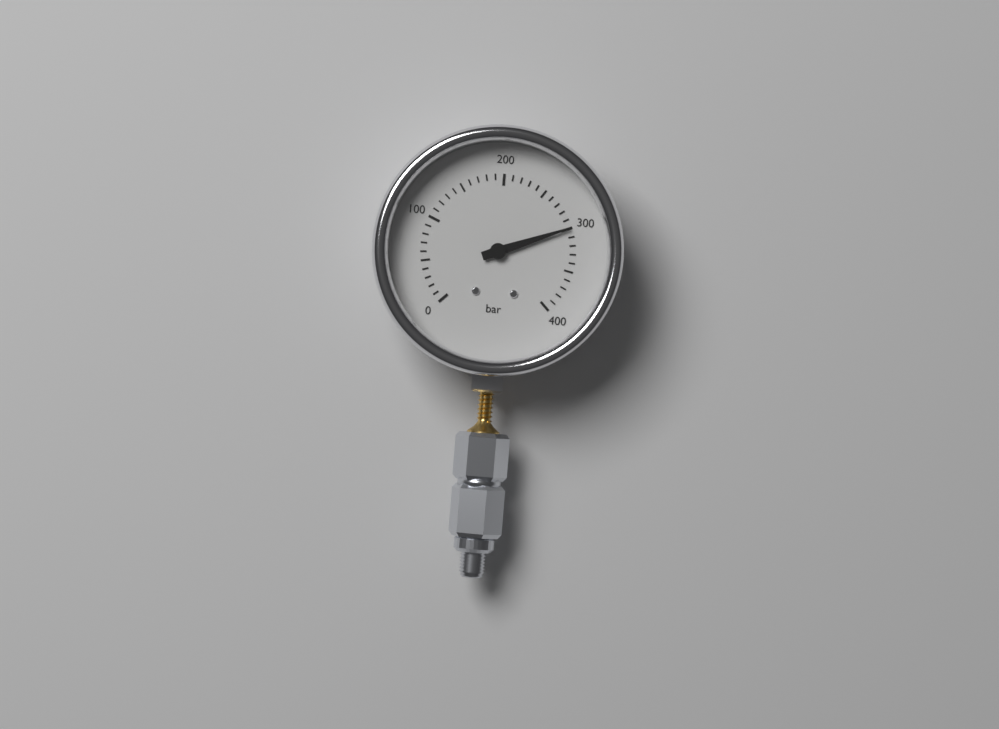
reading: 300 bar
